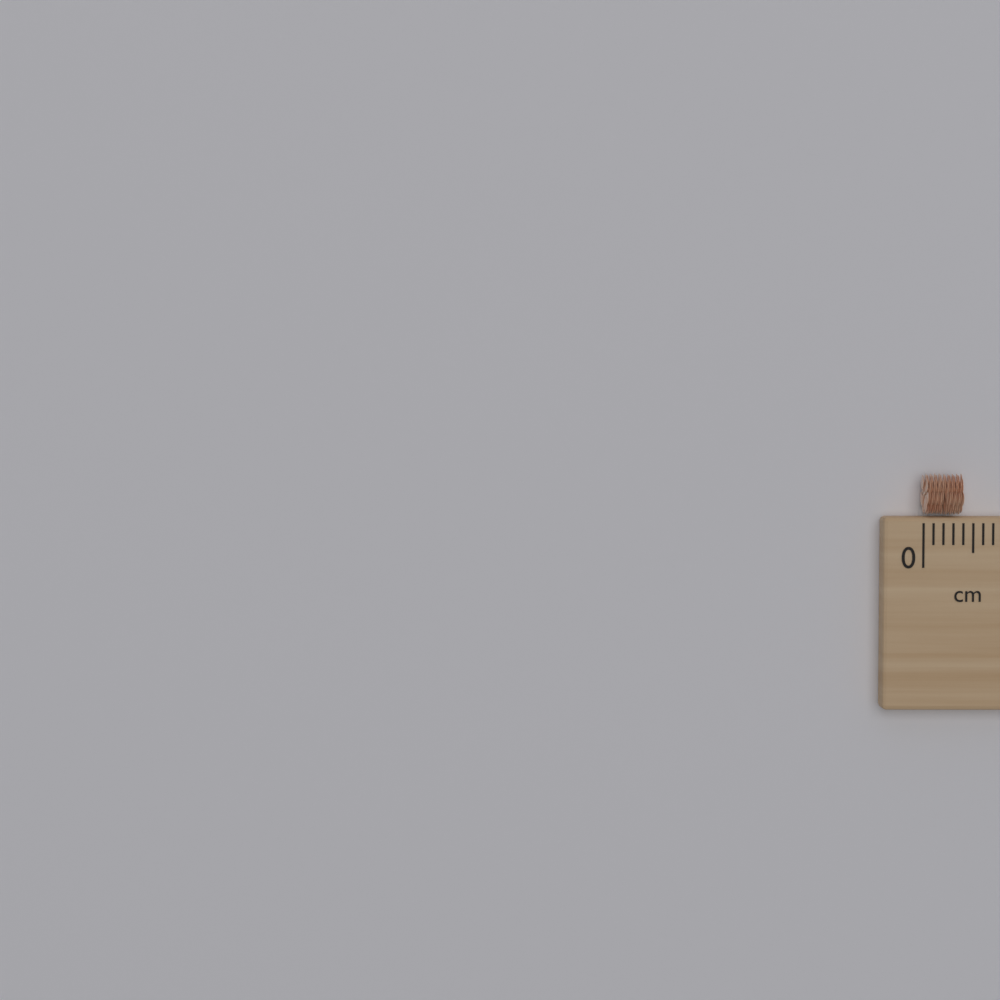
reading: 0.4 cm
